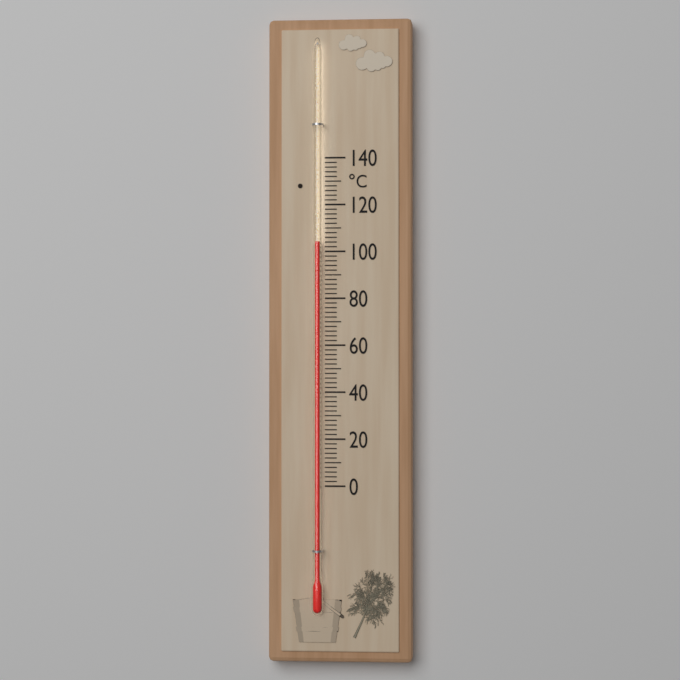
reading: 104 °C
